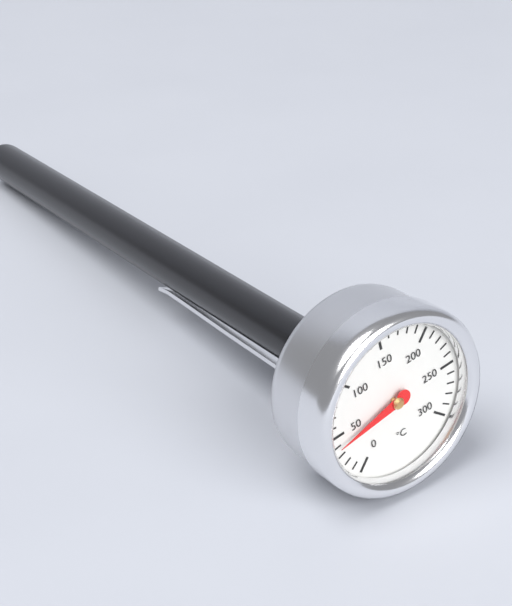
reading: 40 °C
